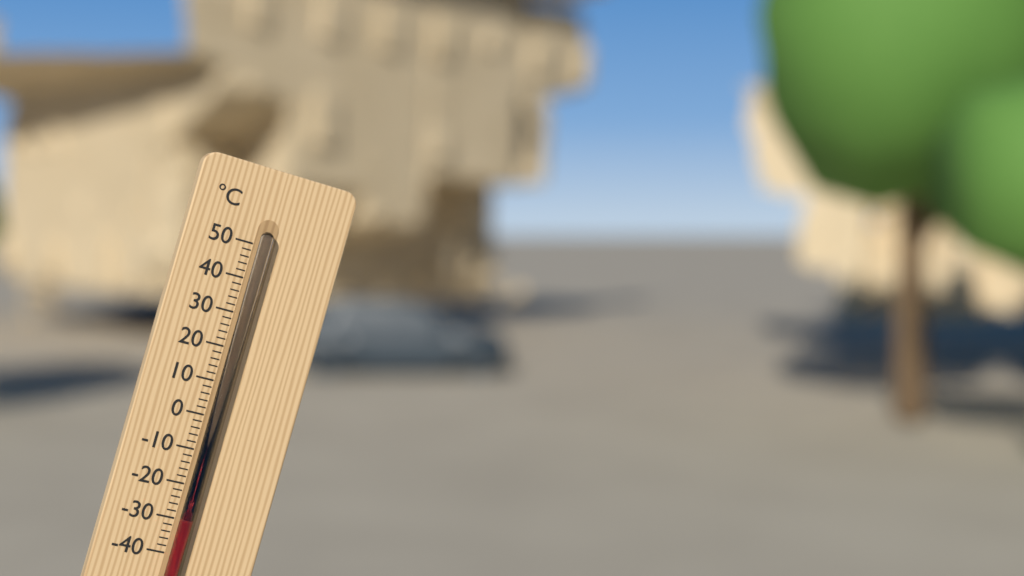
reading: -30 °C
